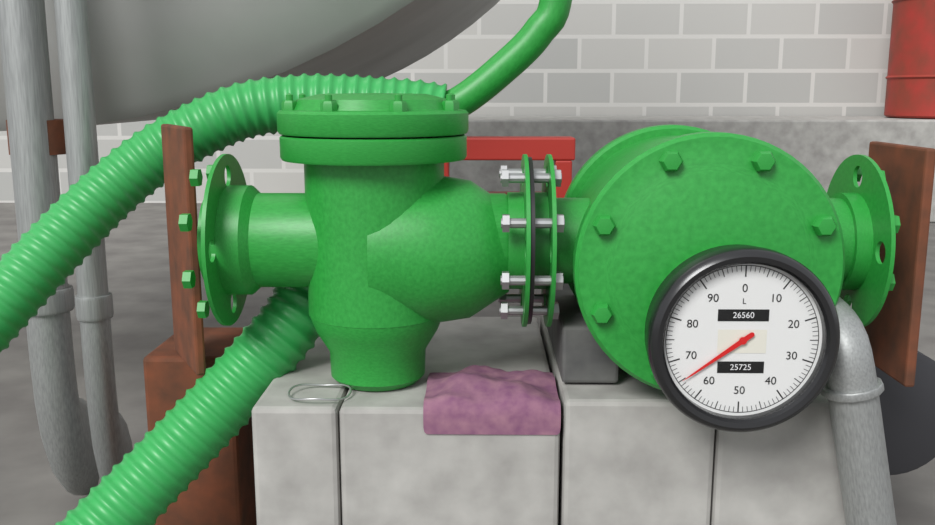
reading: 65 L
